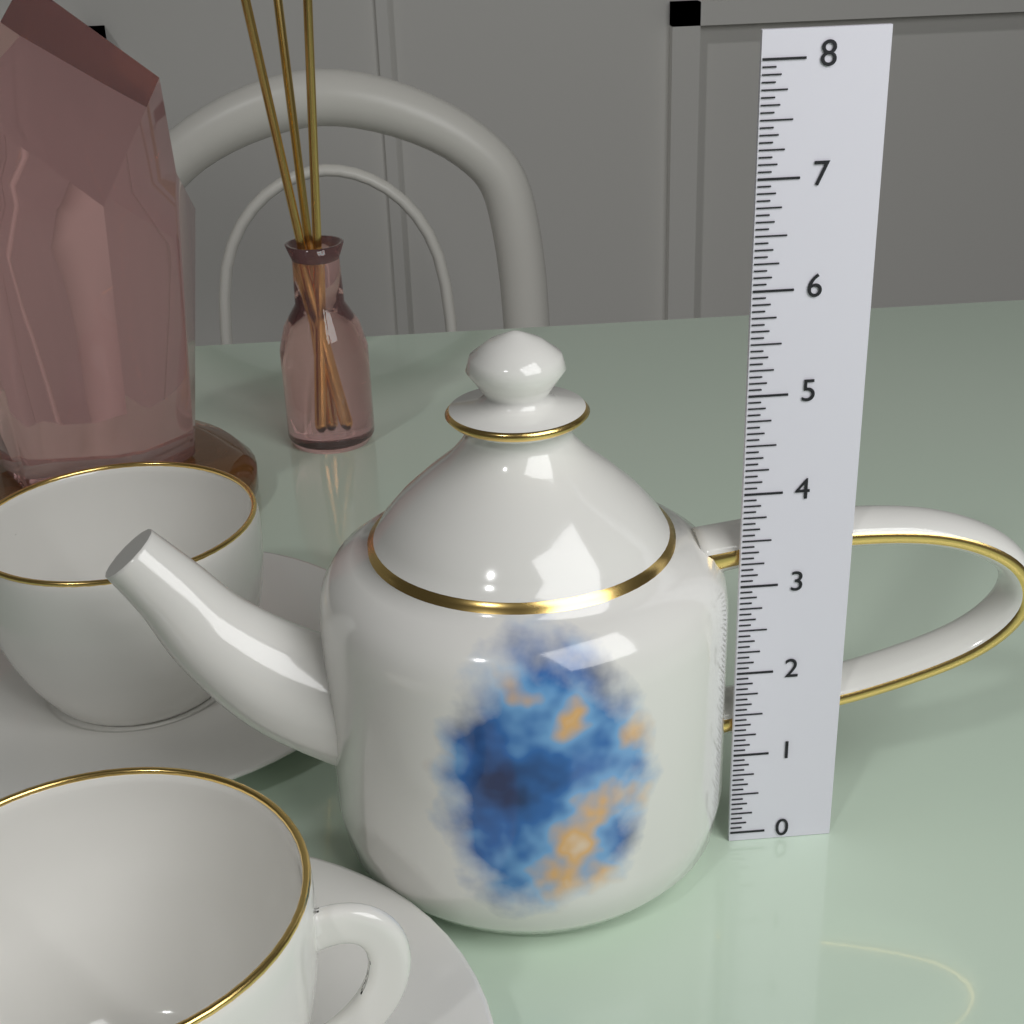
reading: 5.6250 (no unit)
